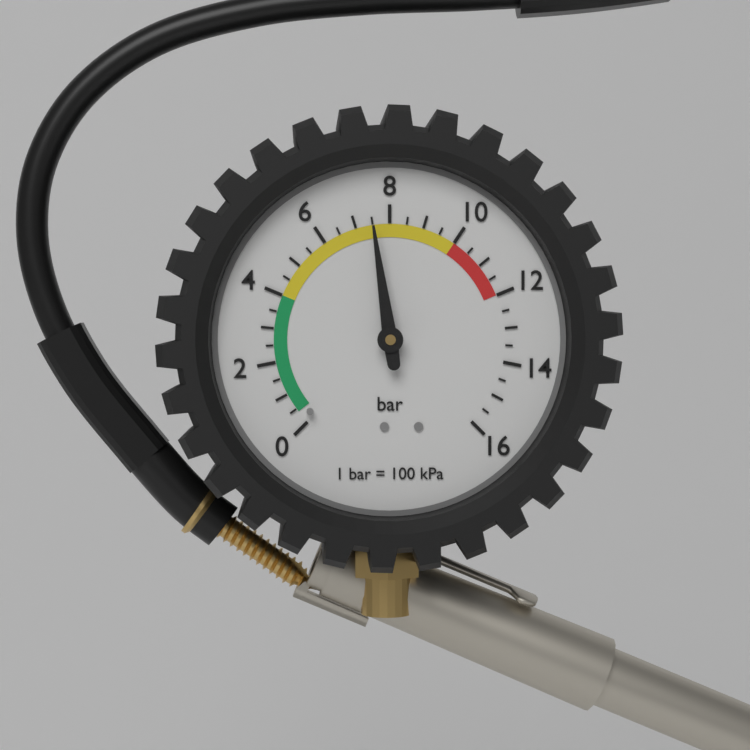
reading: 7.5 bar
